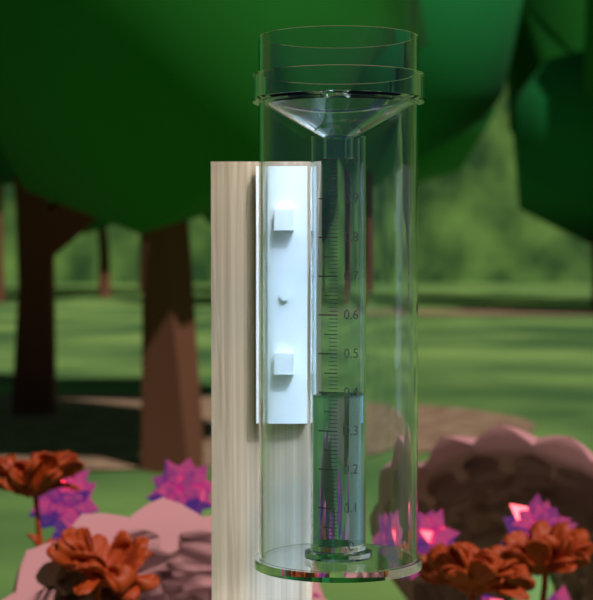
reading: 0.39 (no unit)
